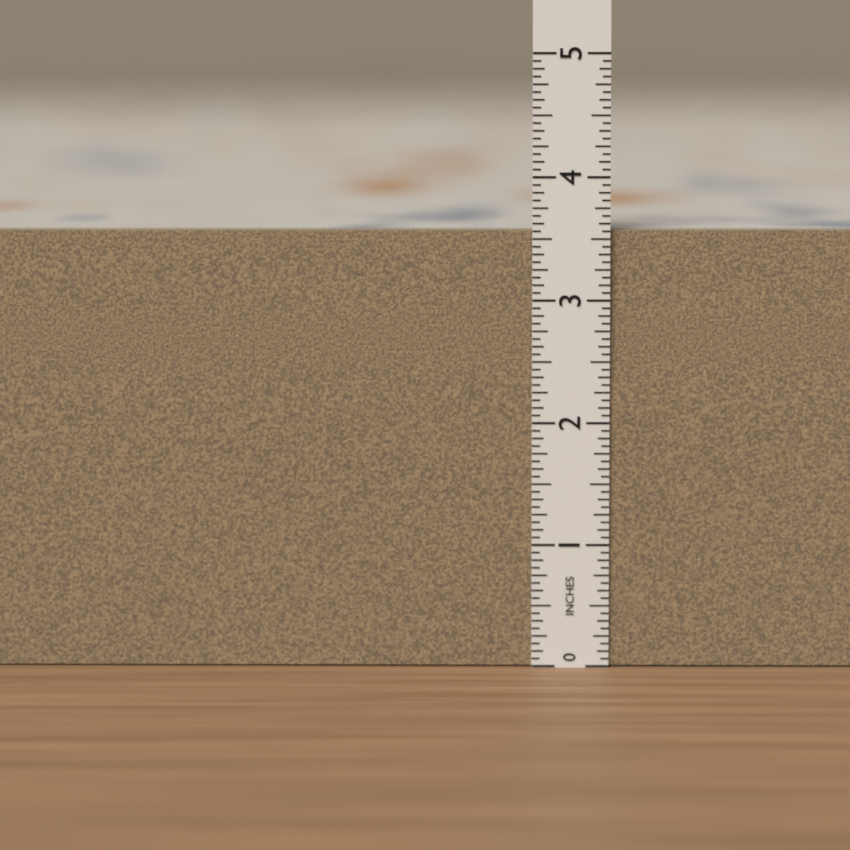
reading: 3.5625 in
